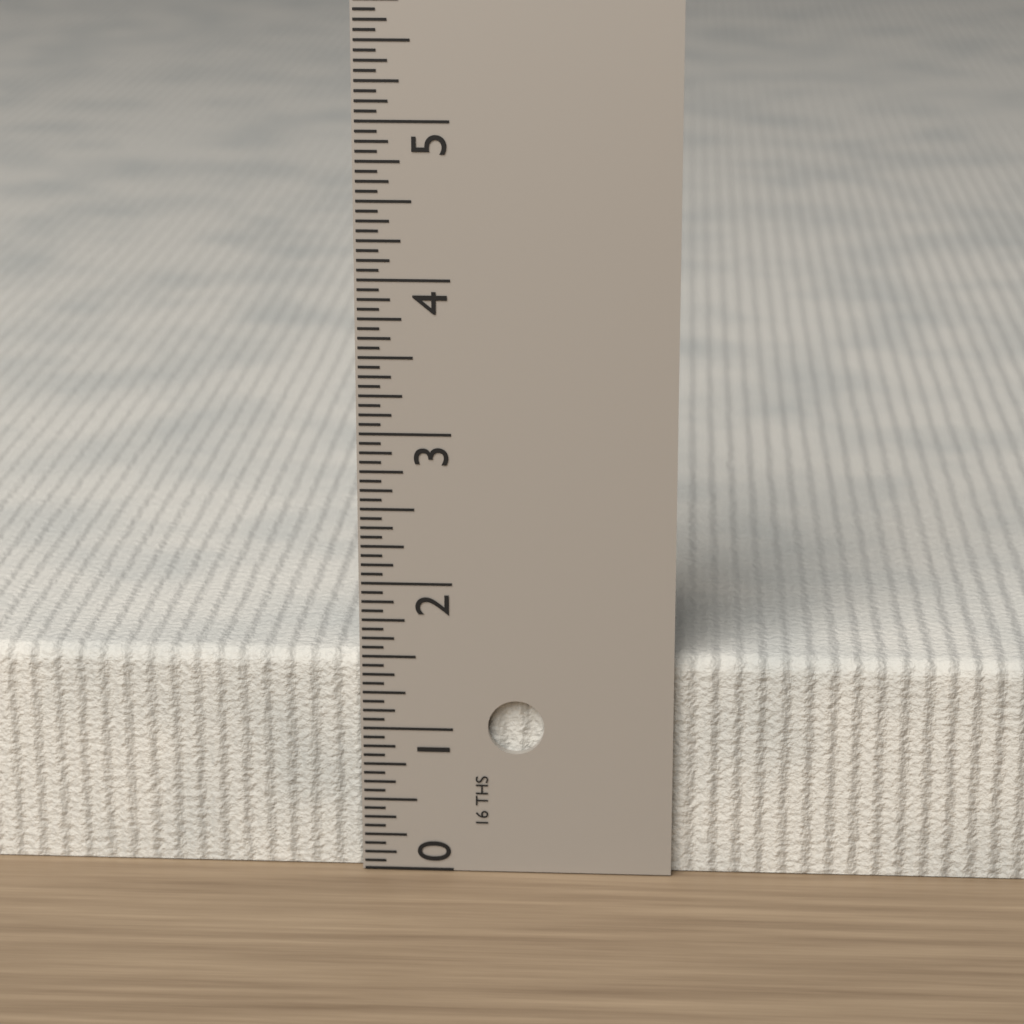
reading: 1.5000 in
